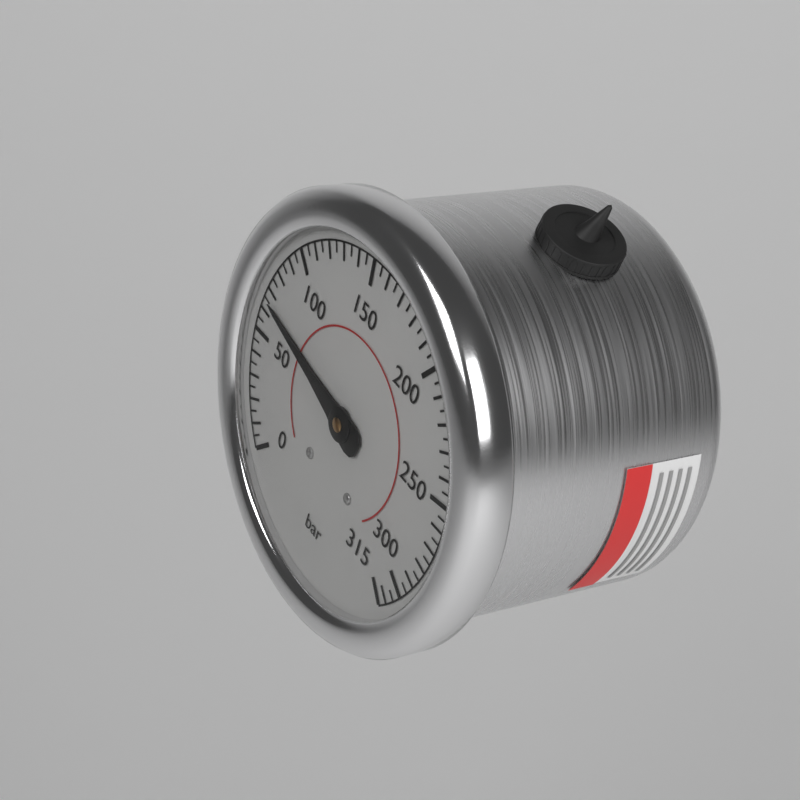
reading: 65 bar
